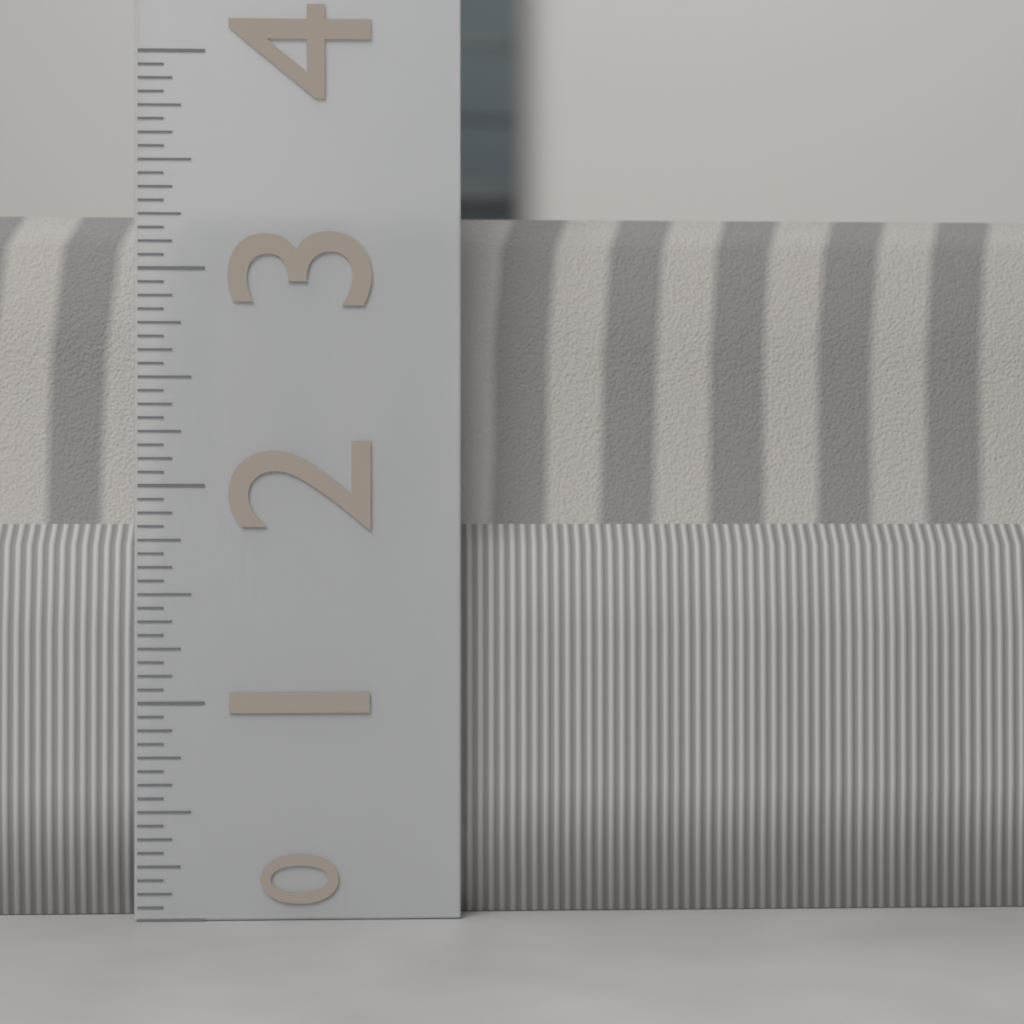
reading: 3.3125 (no unit)
